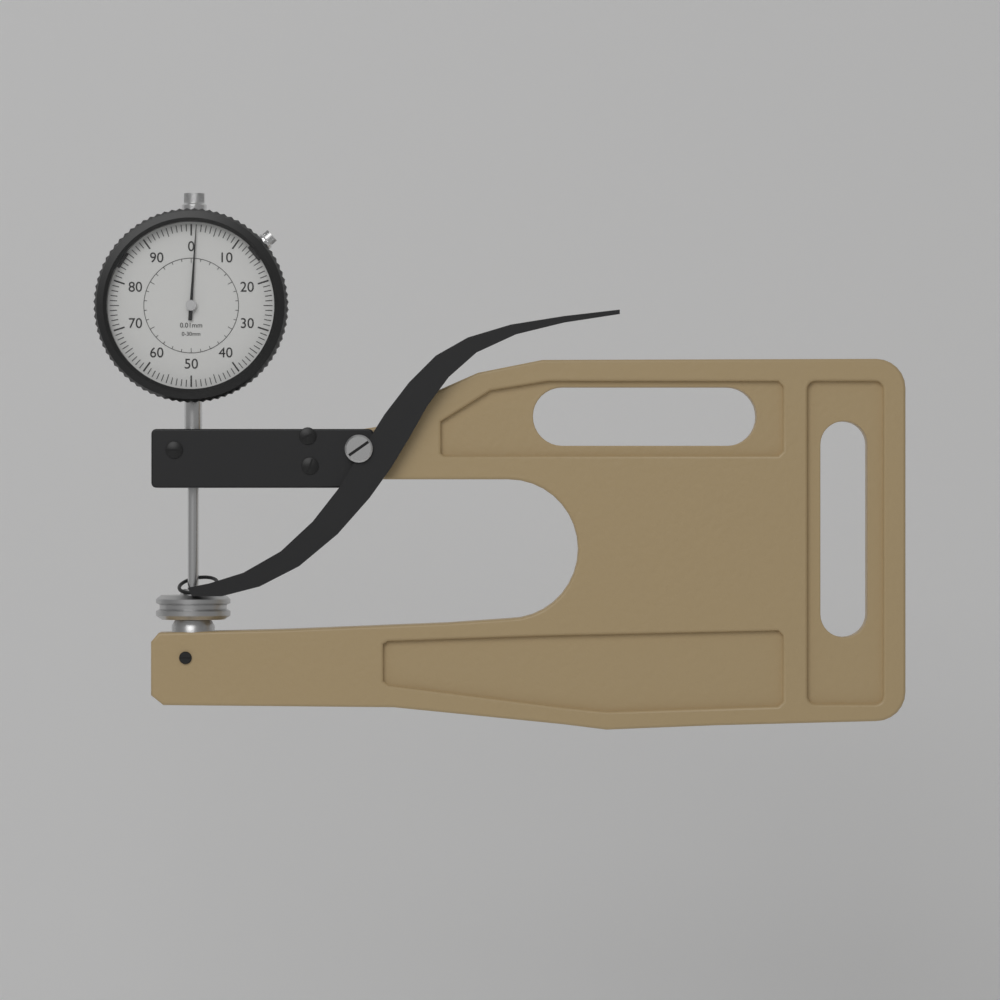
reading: 0.01 mm
